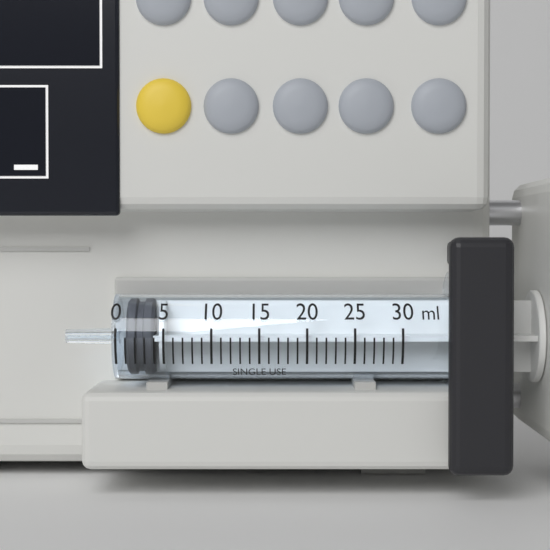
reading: 1 ml
